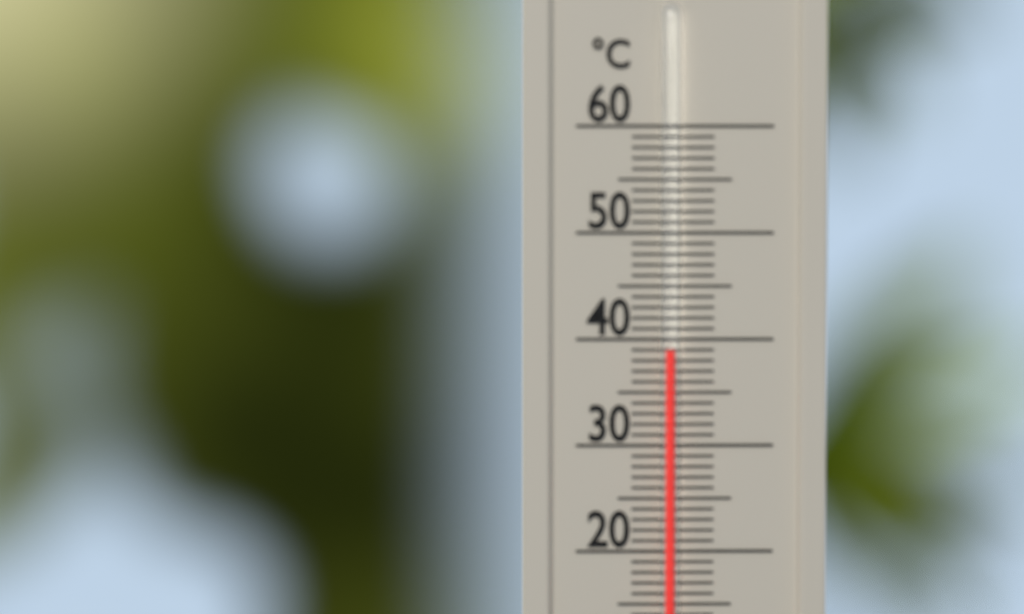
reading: 39 °C
